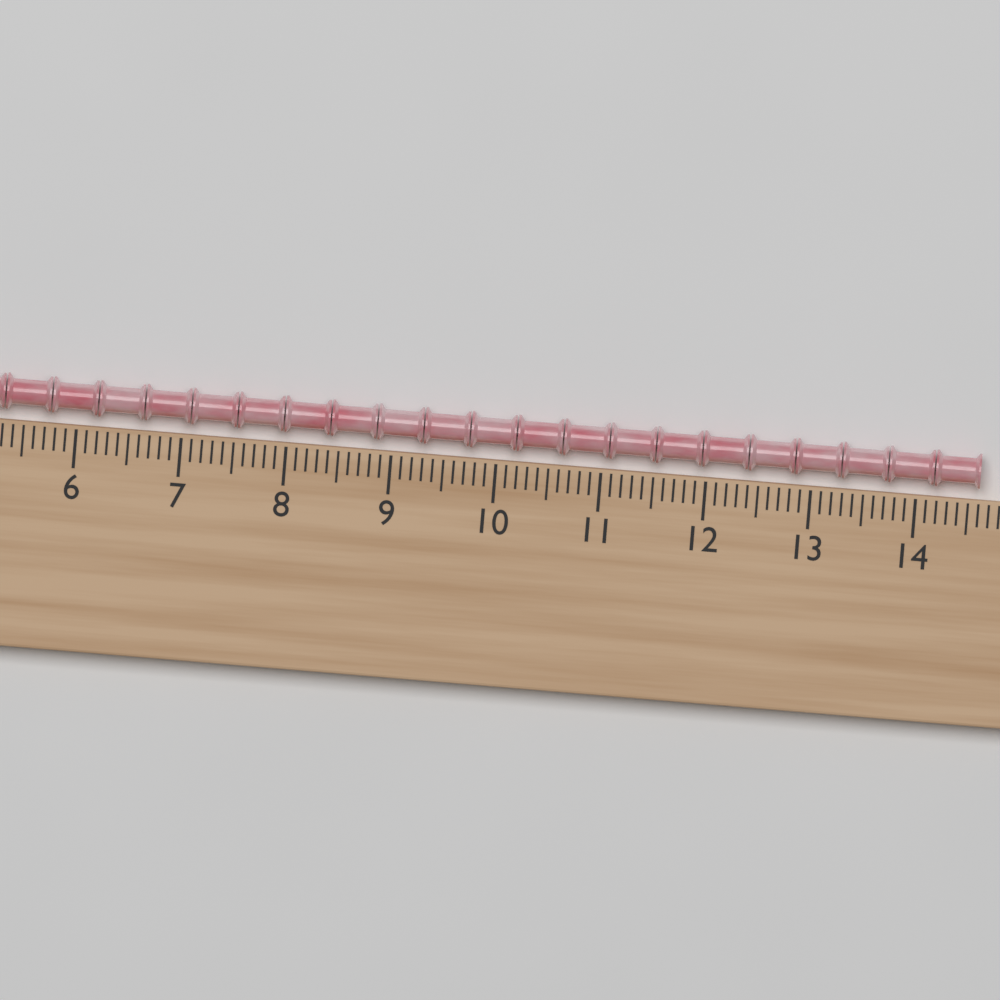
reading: 14.6 (no unit)
